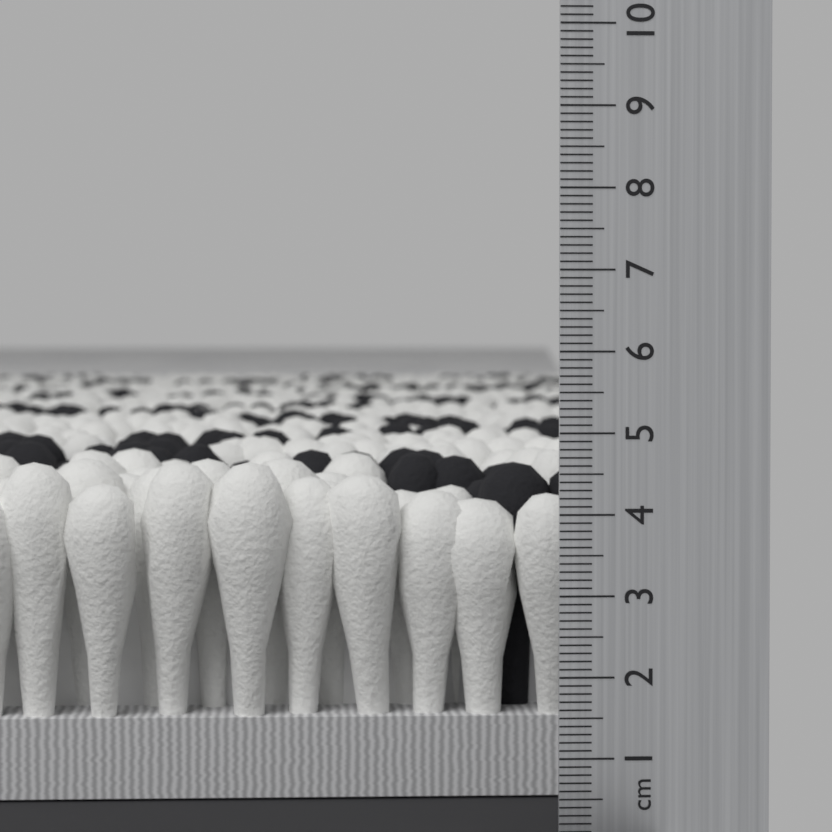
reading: 4.5 cm
